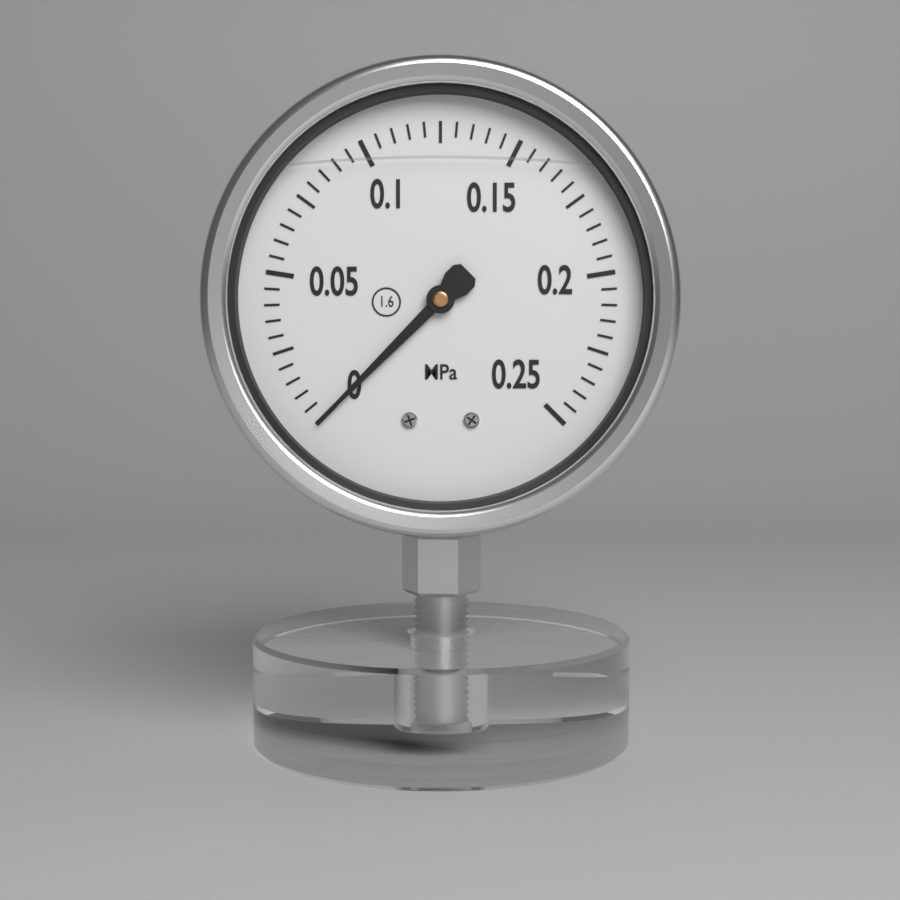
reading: 0.000 MPa
